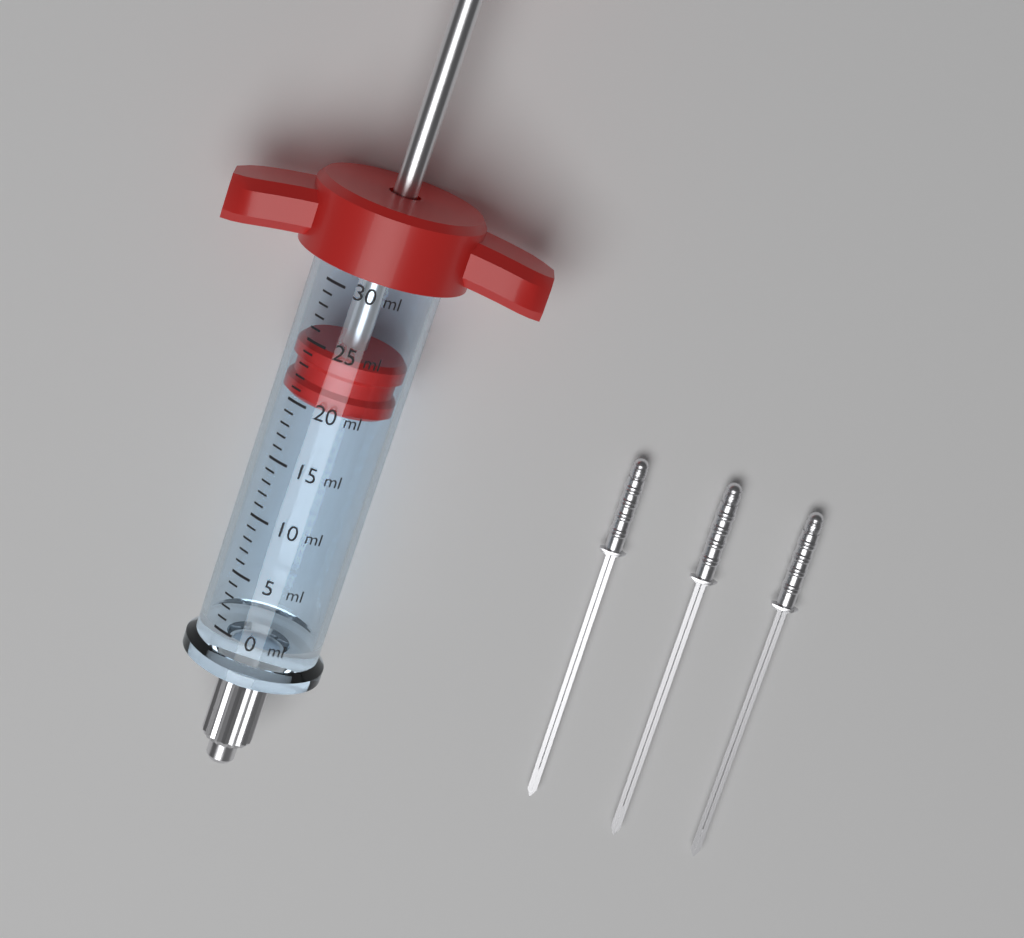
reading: 20 ml
